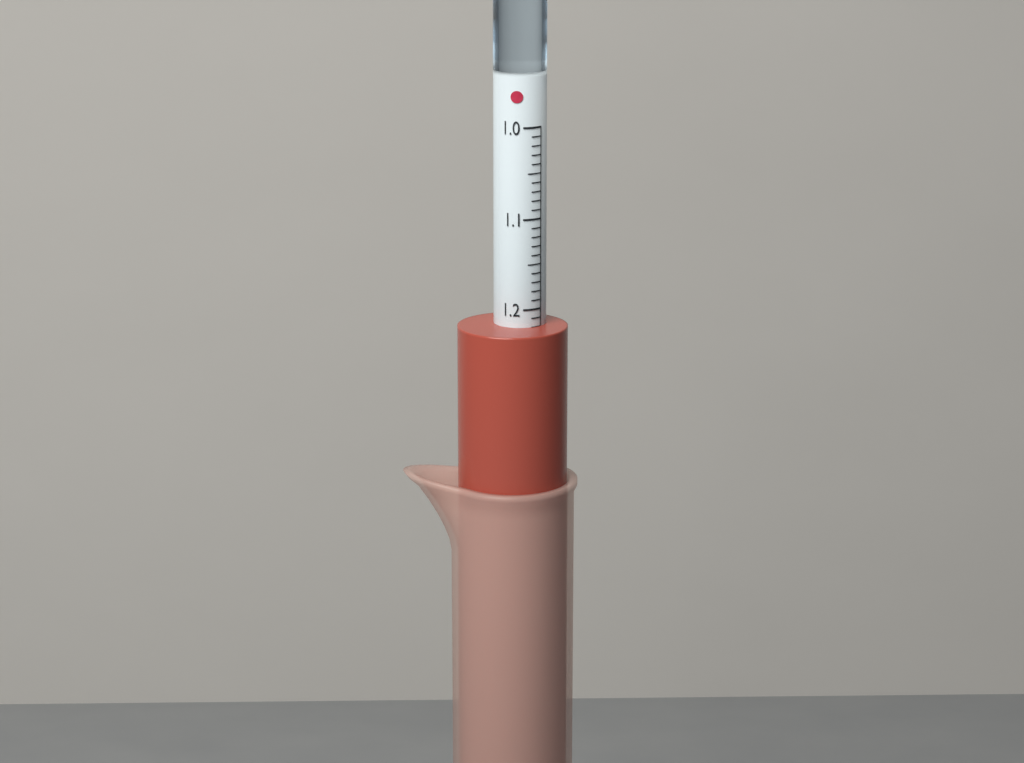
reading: 1.22 (no unit)
